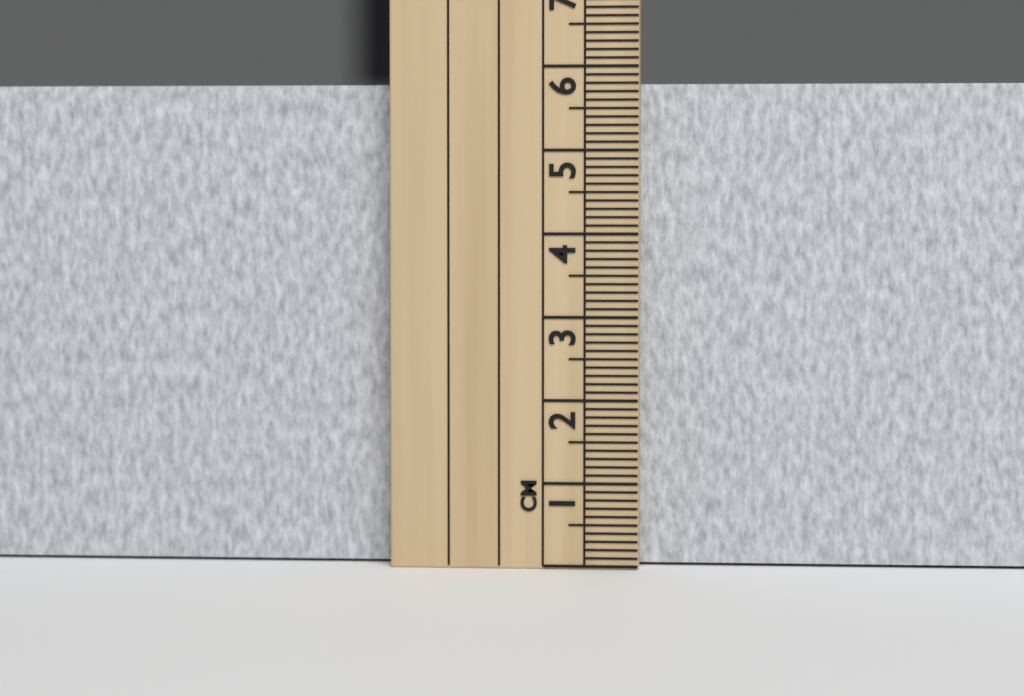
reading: 5.8 cm
